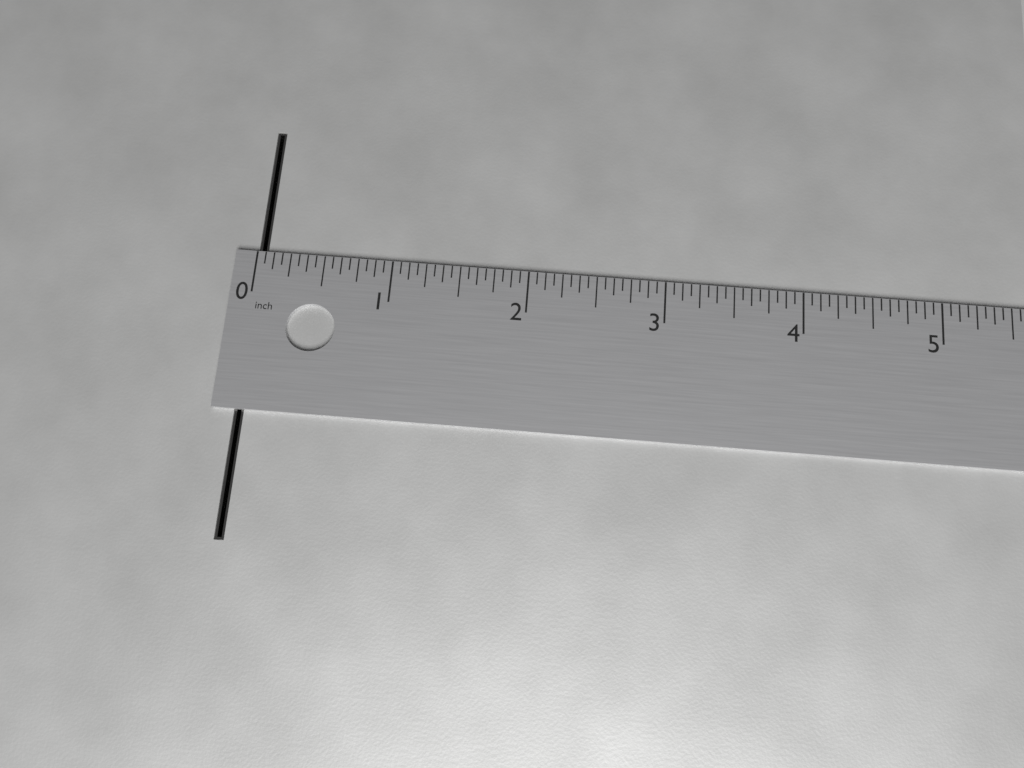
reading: 0.0625 in
